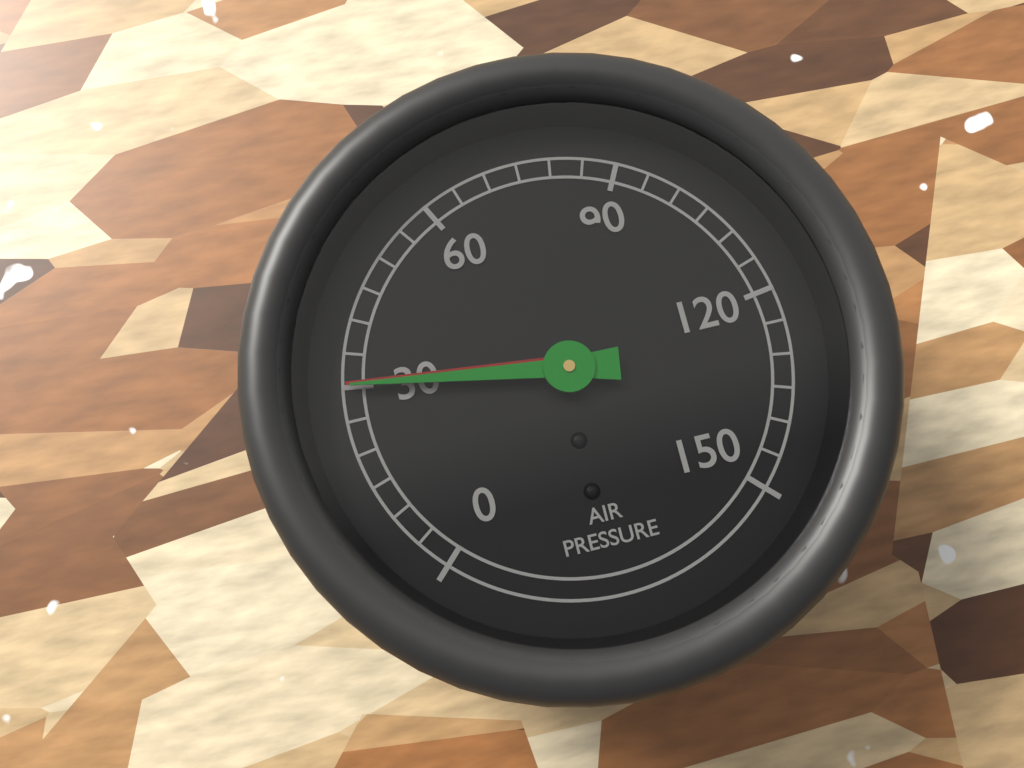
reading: 30 (no unit)
